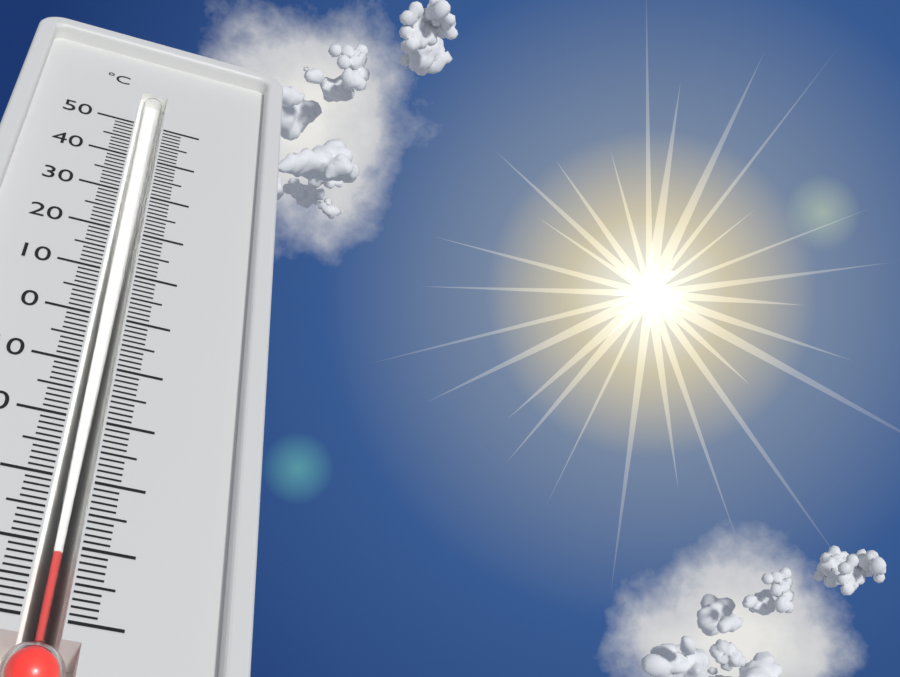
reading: -41 °C
